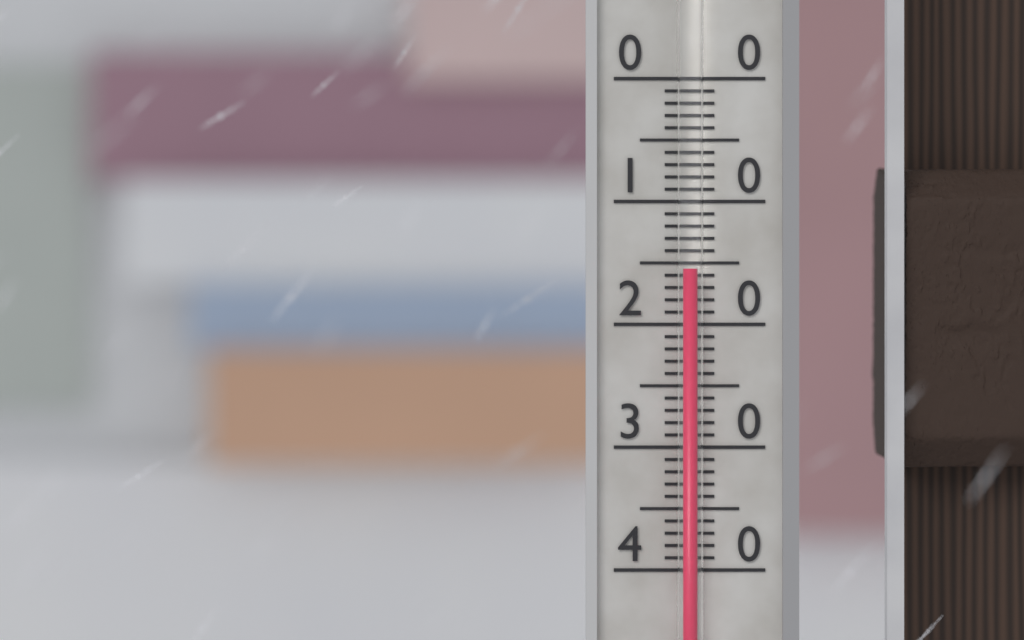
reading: 15.5 (no unit)
